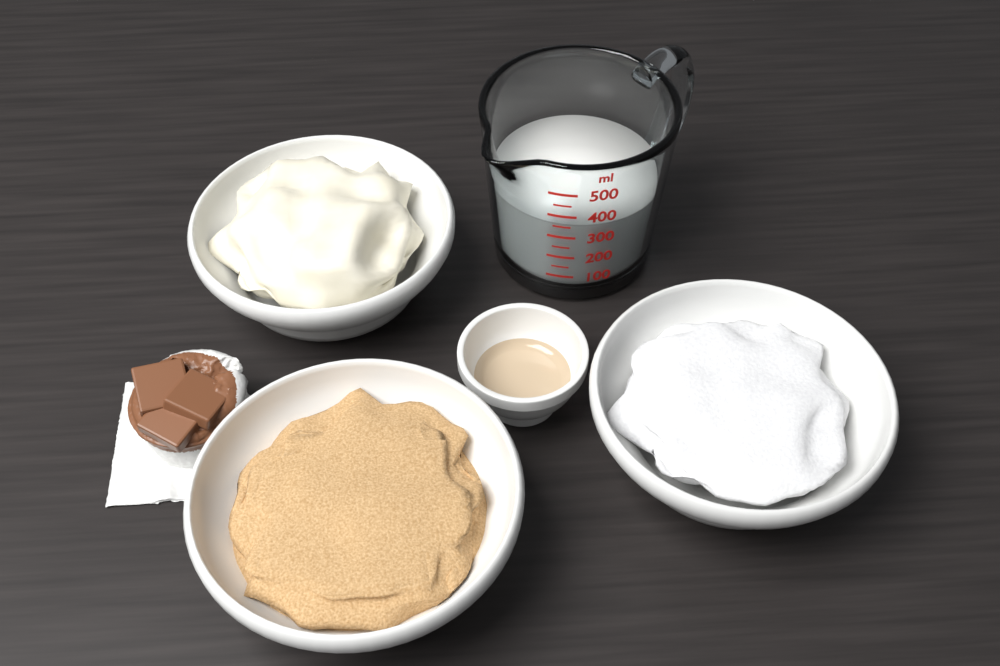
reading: 350 ml
